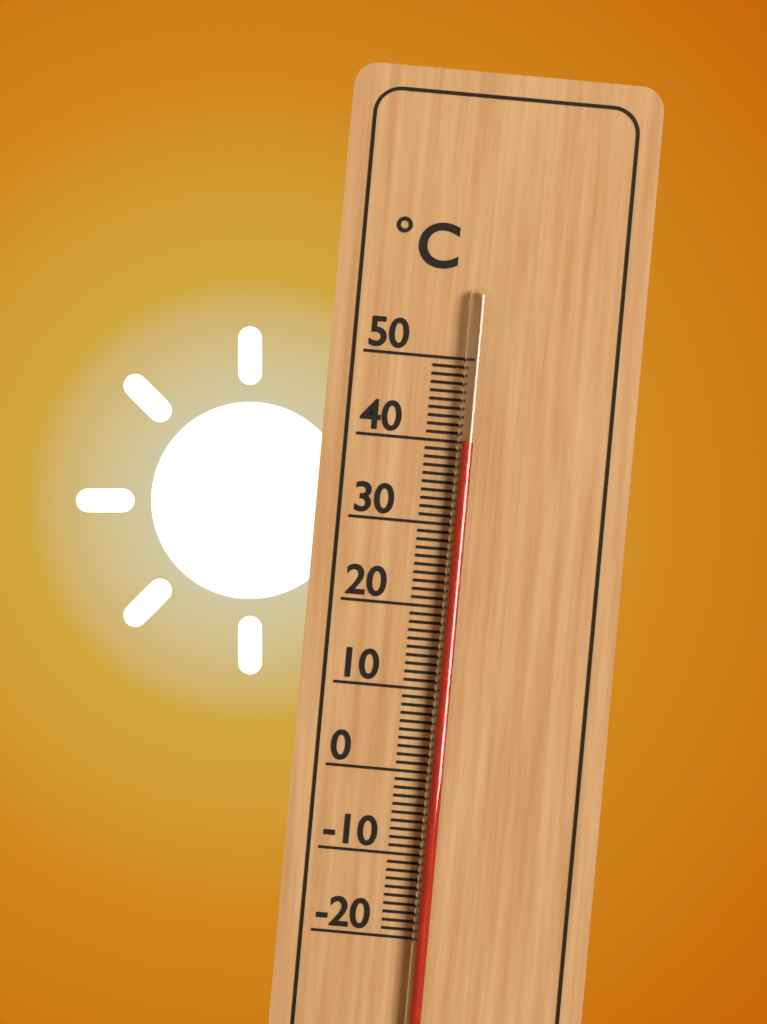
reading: 40 °C
